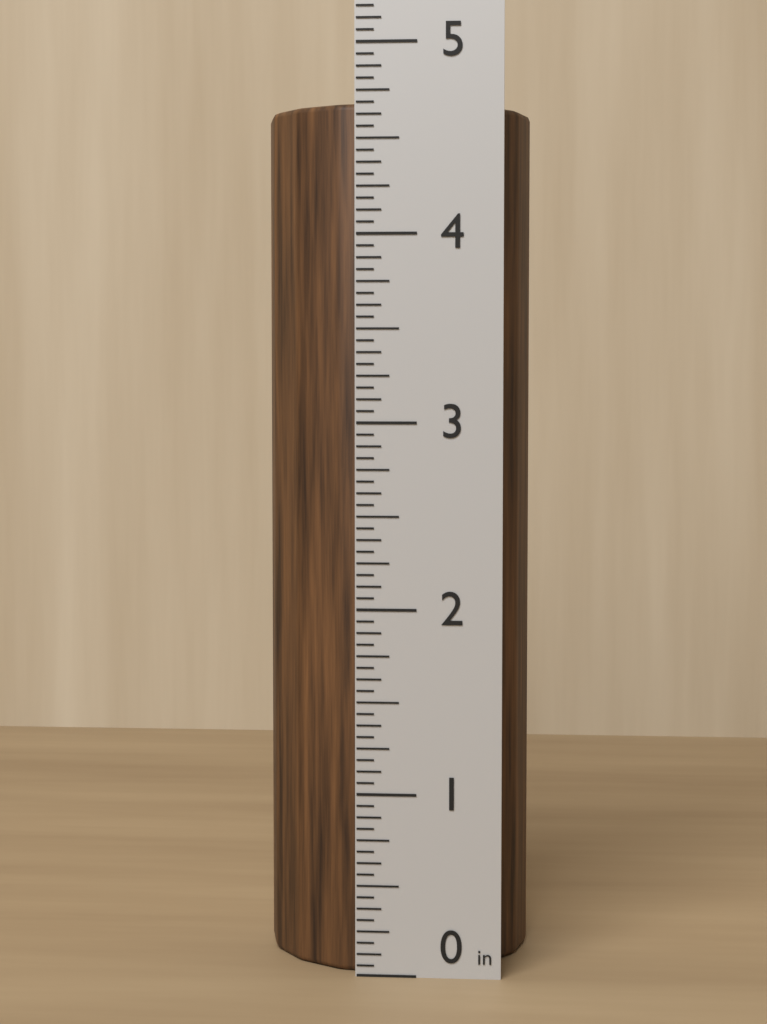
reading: 4.6875 in
